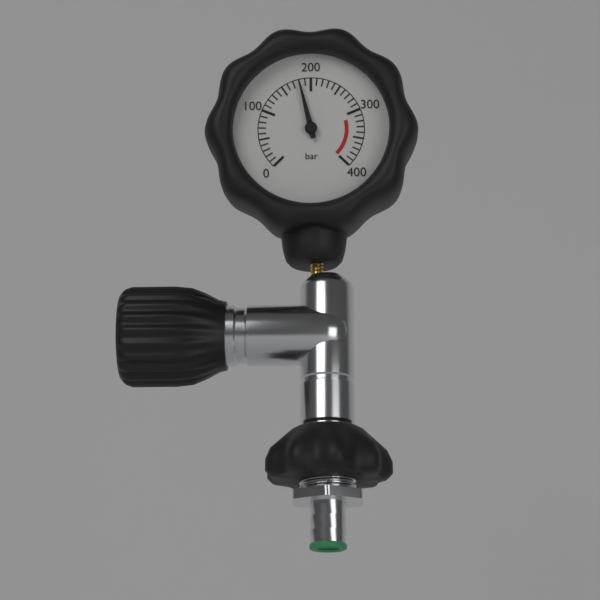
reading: 180 bar
